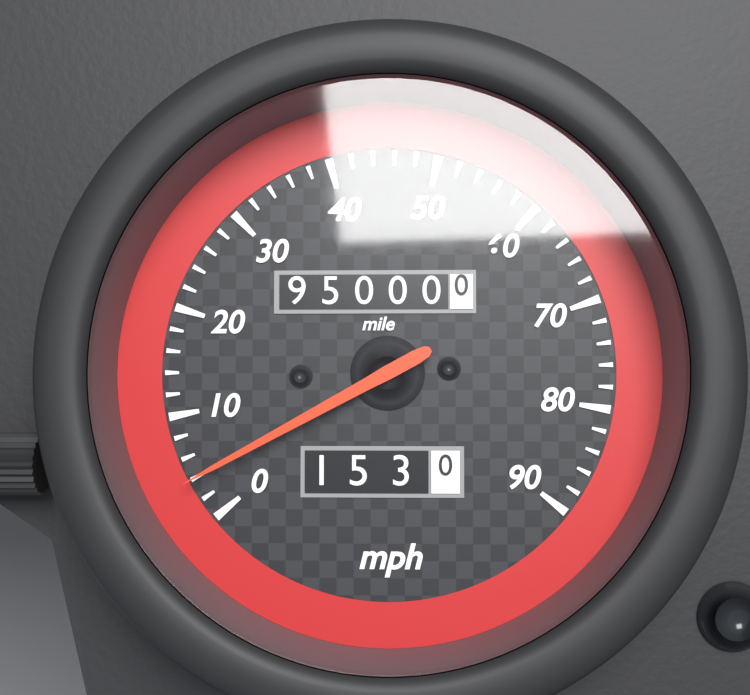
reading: 4 mph
